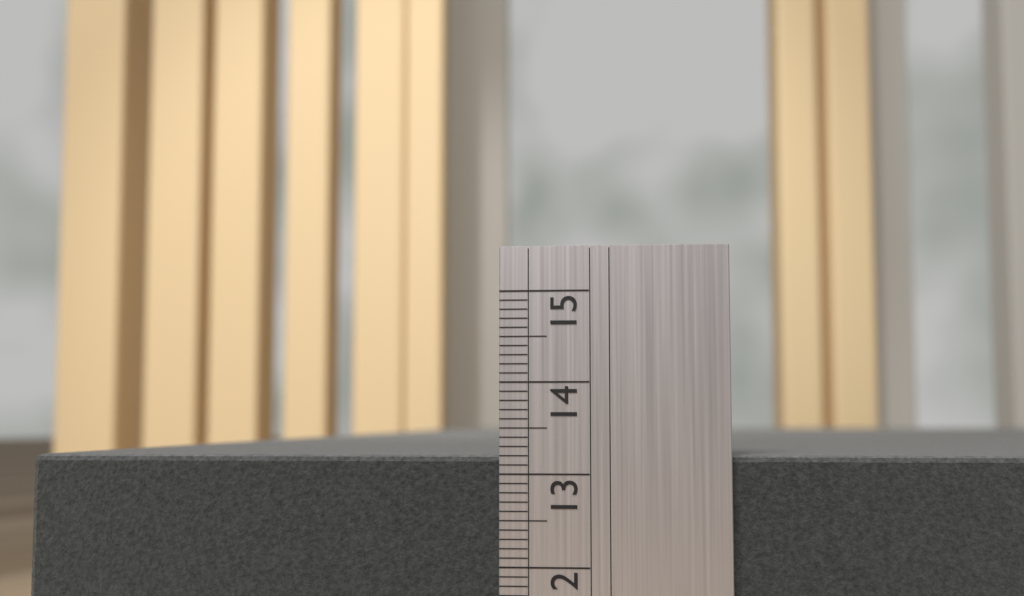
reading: 13.2 (no unit)
